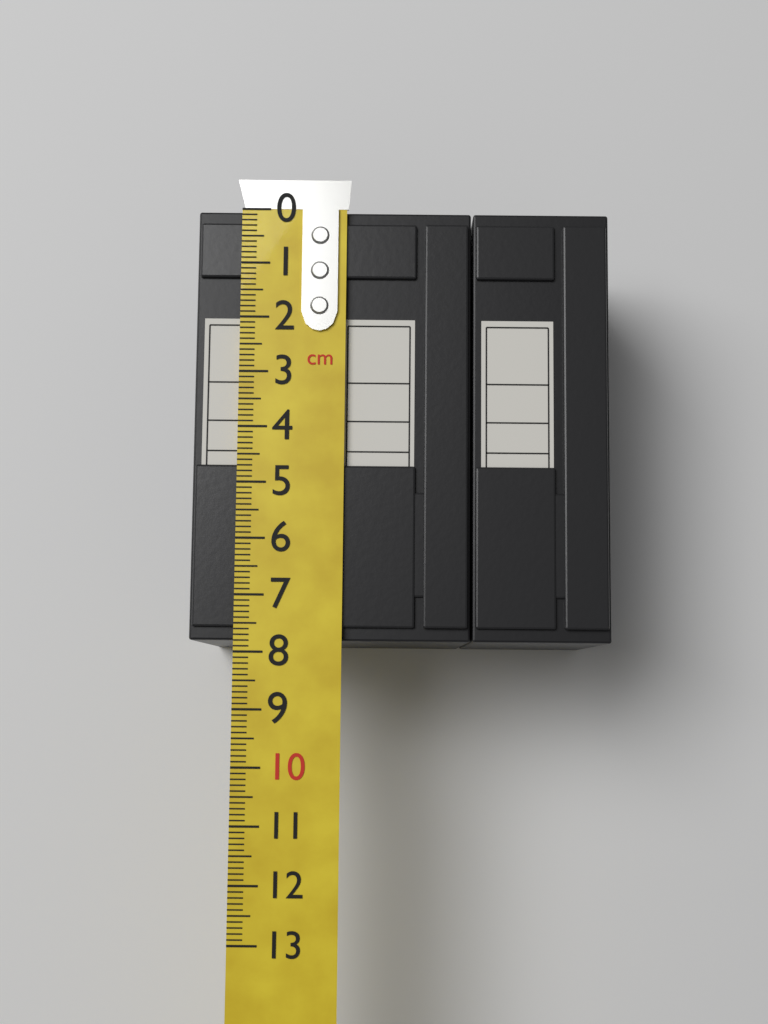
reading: 7.8 cm
